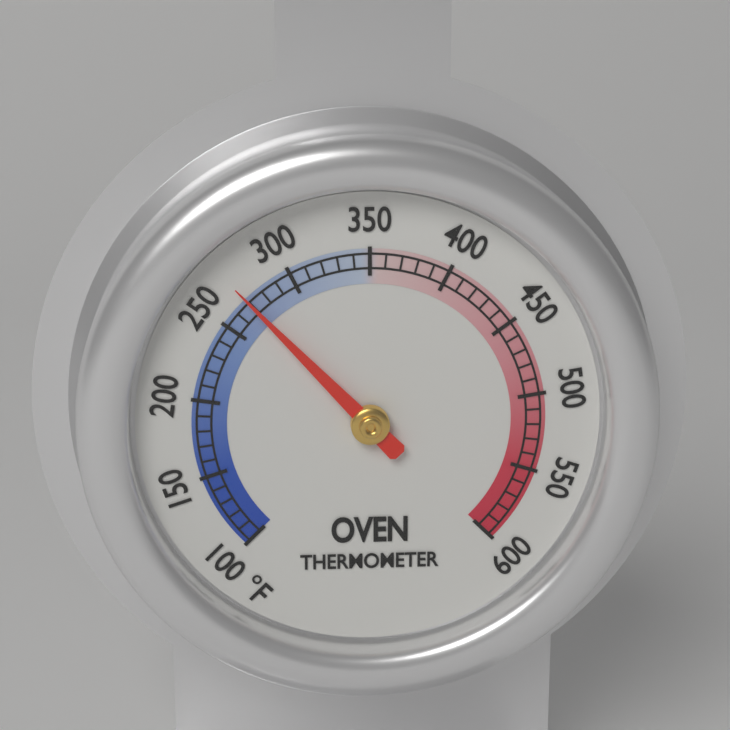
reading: 270 °F
